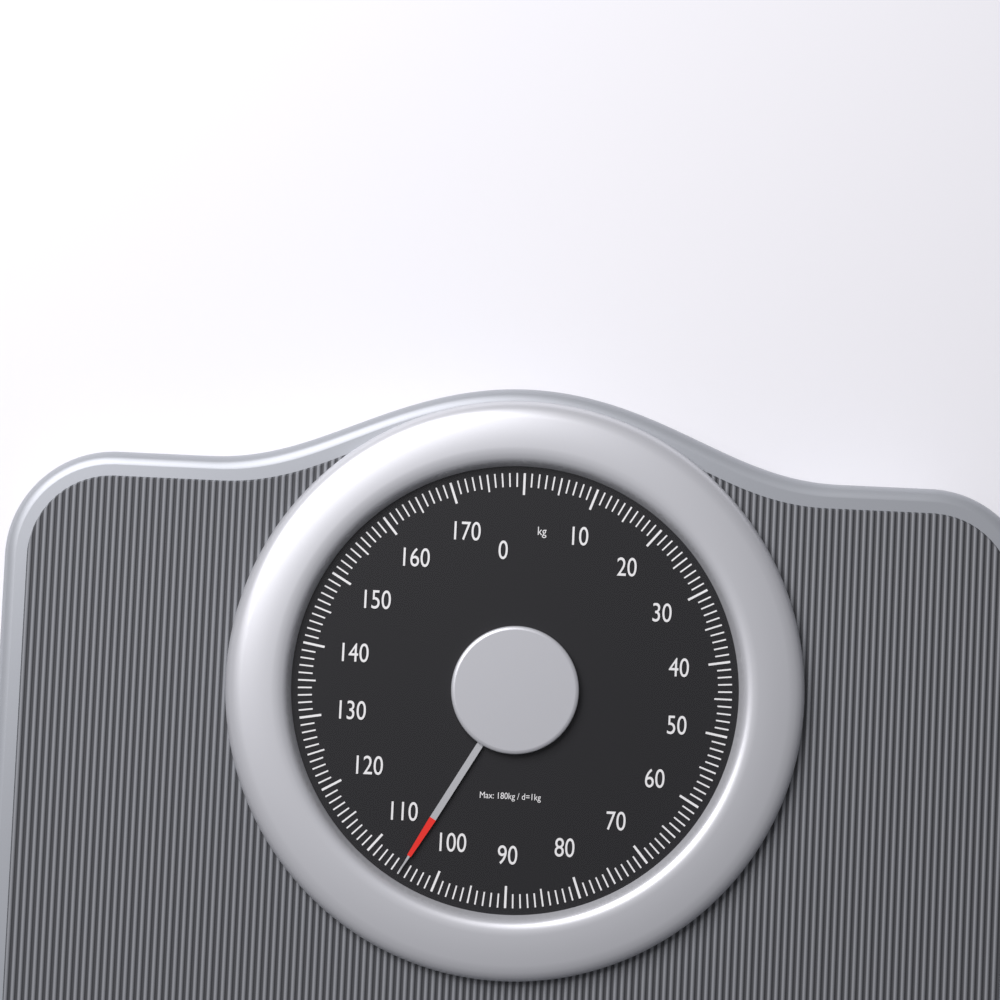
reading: 105 kg
